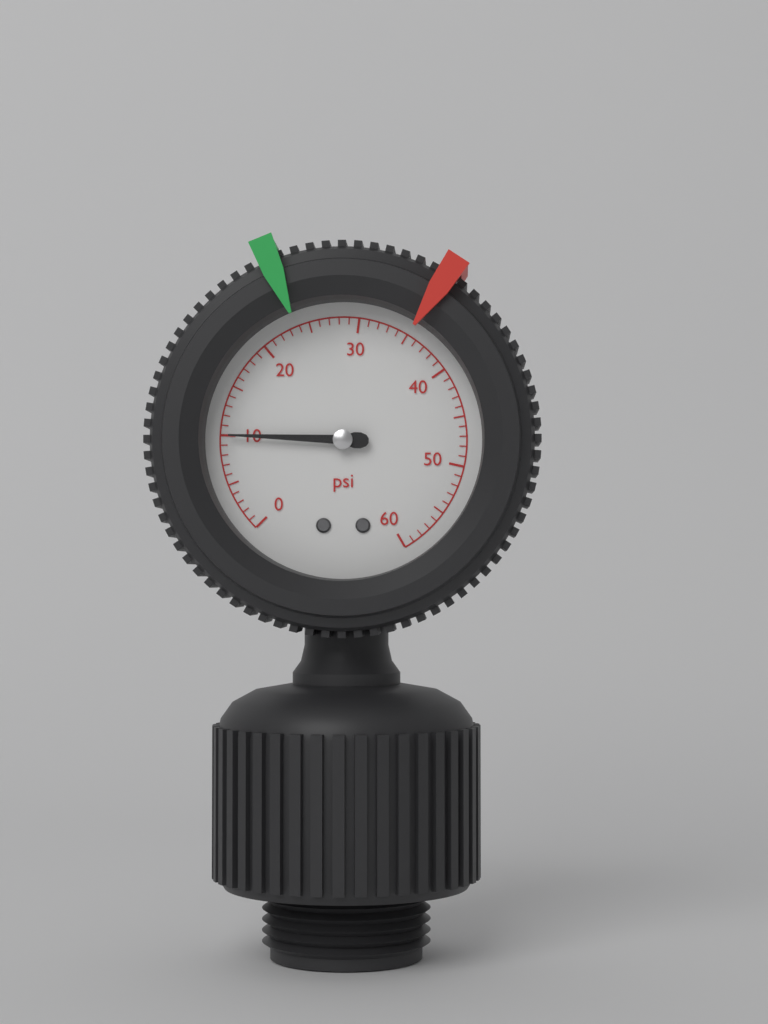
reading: 10 psi
